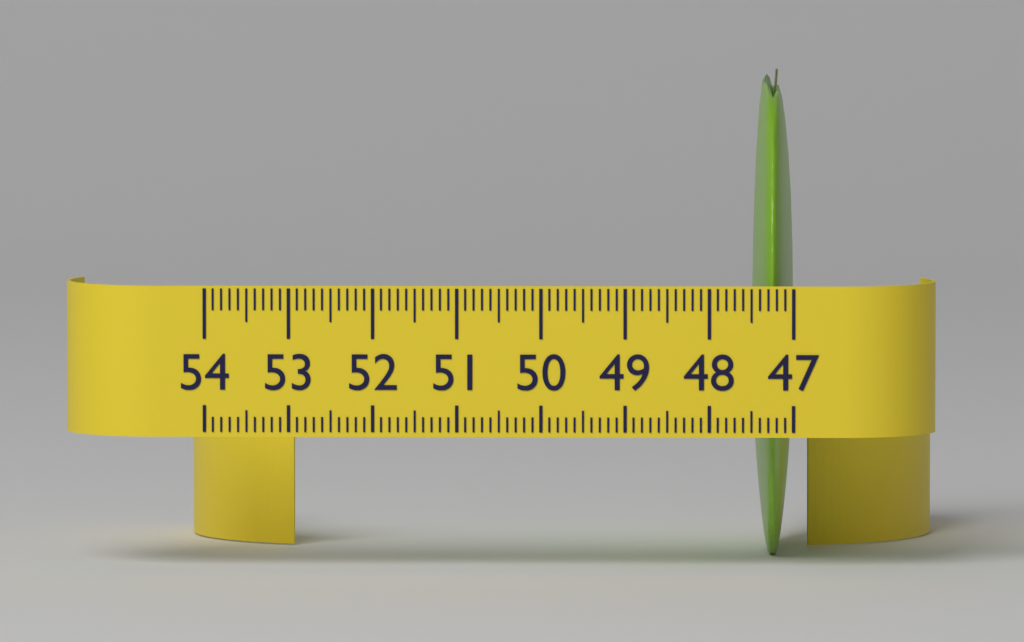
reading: 47.5 (no unit)
